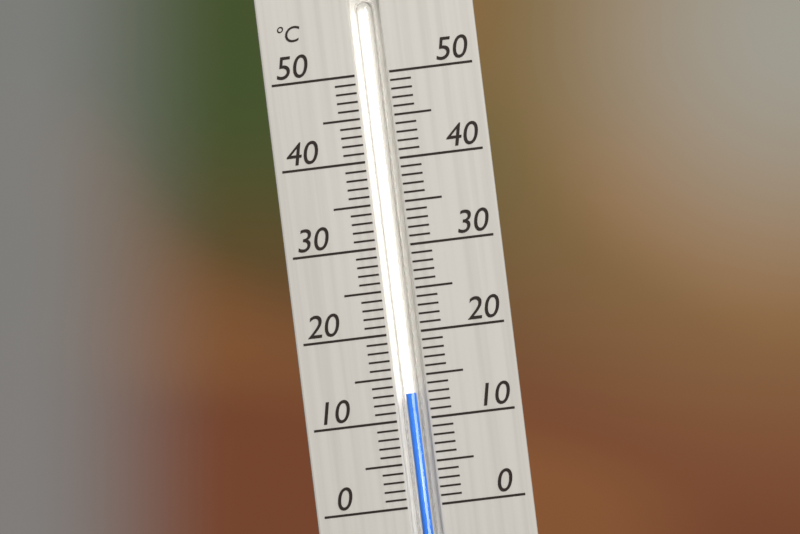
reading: 13 °C
